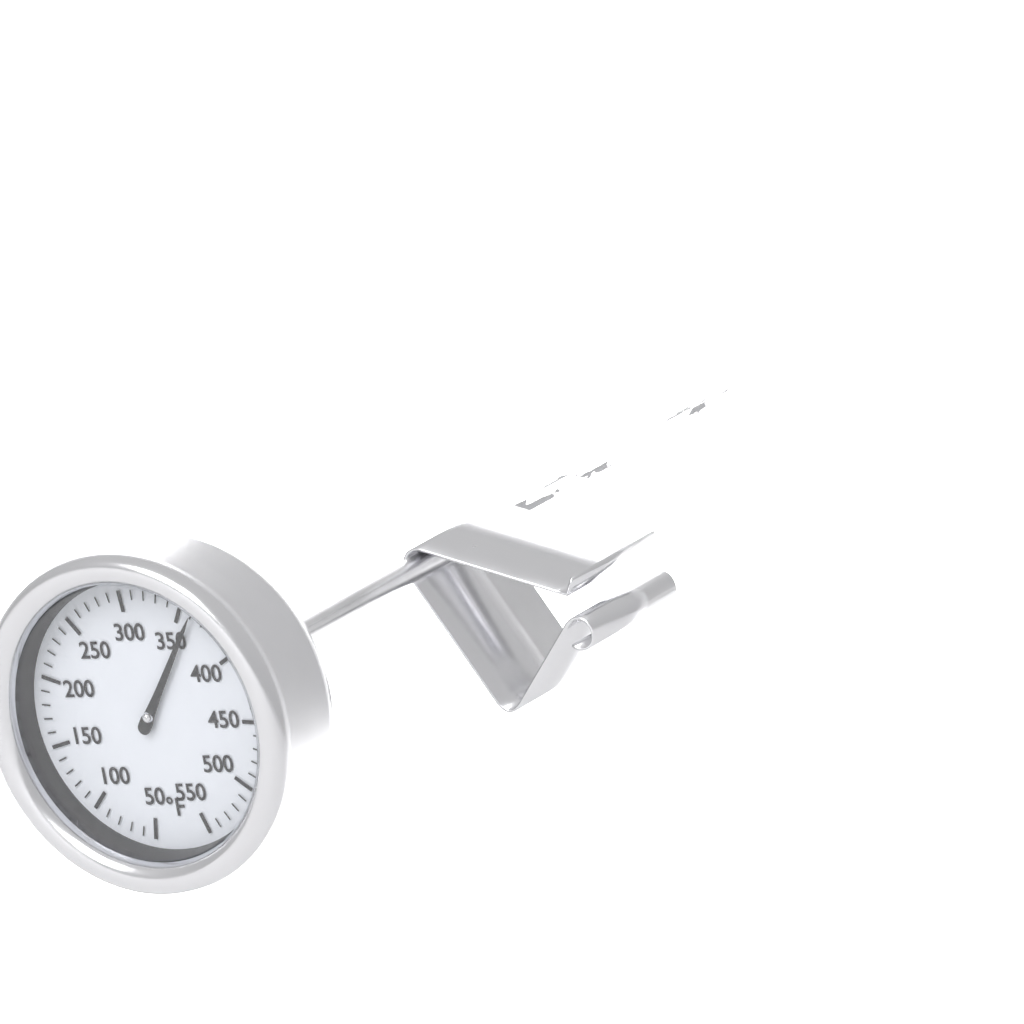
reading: 360 °F
